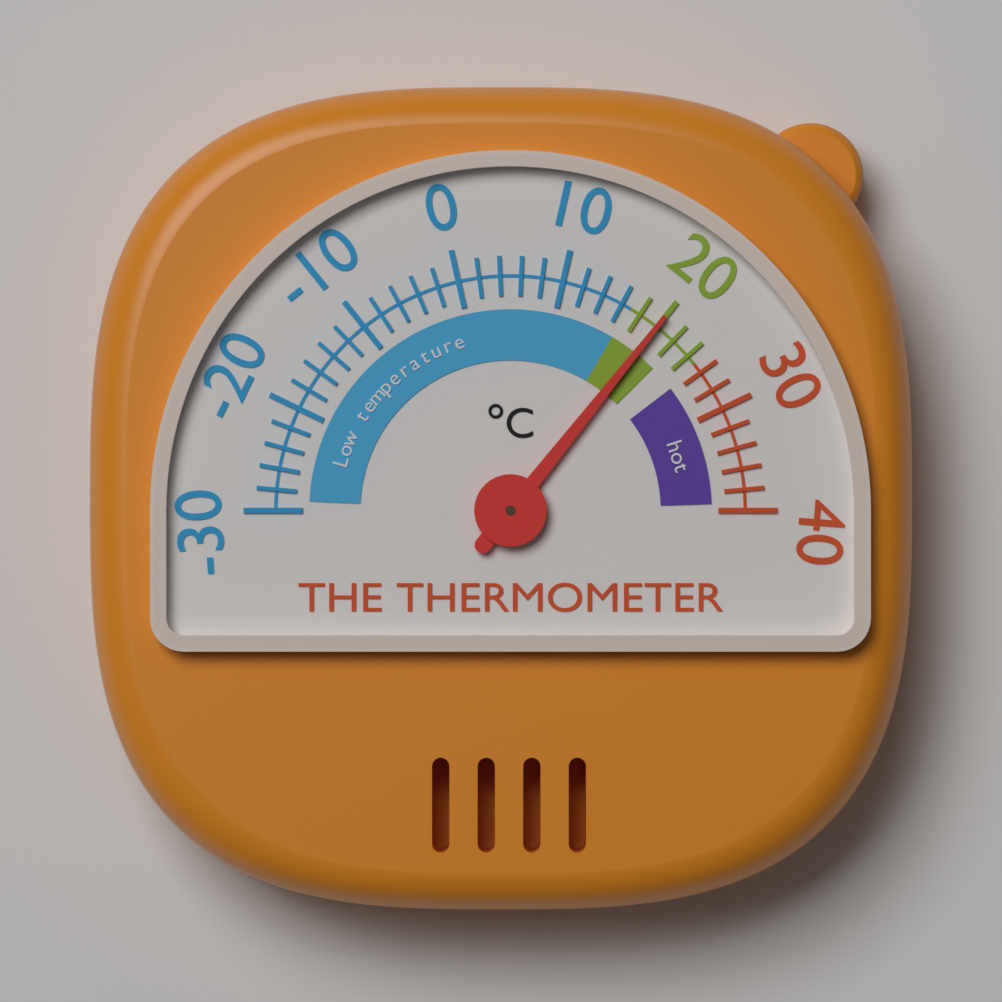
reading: 20 °C
